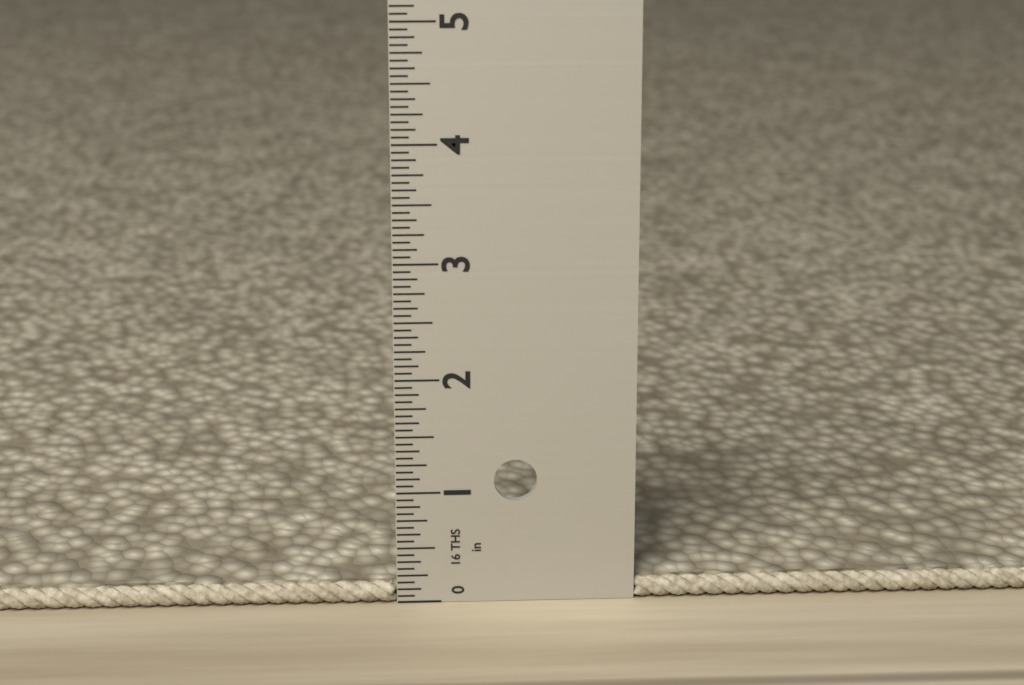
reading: 0.1875 in
